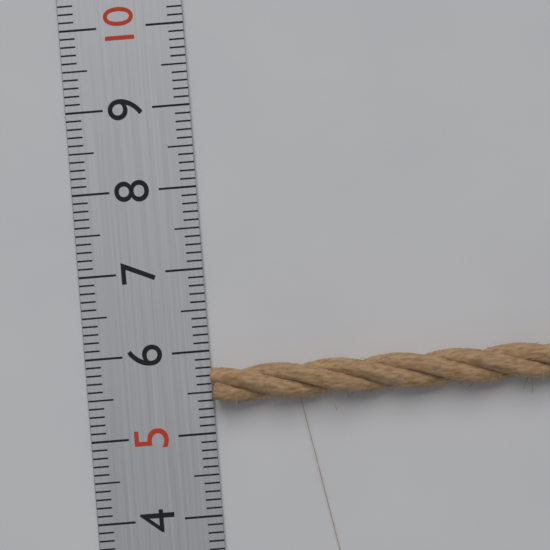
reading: 5.8 (no unit)
